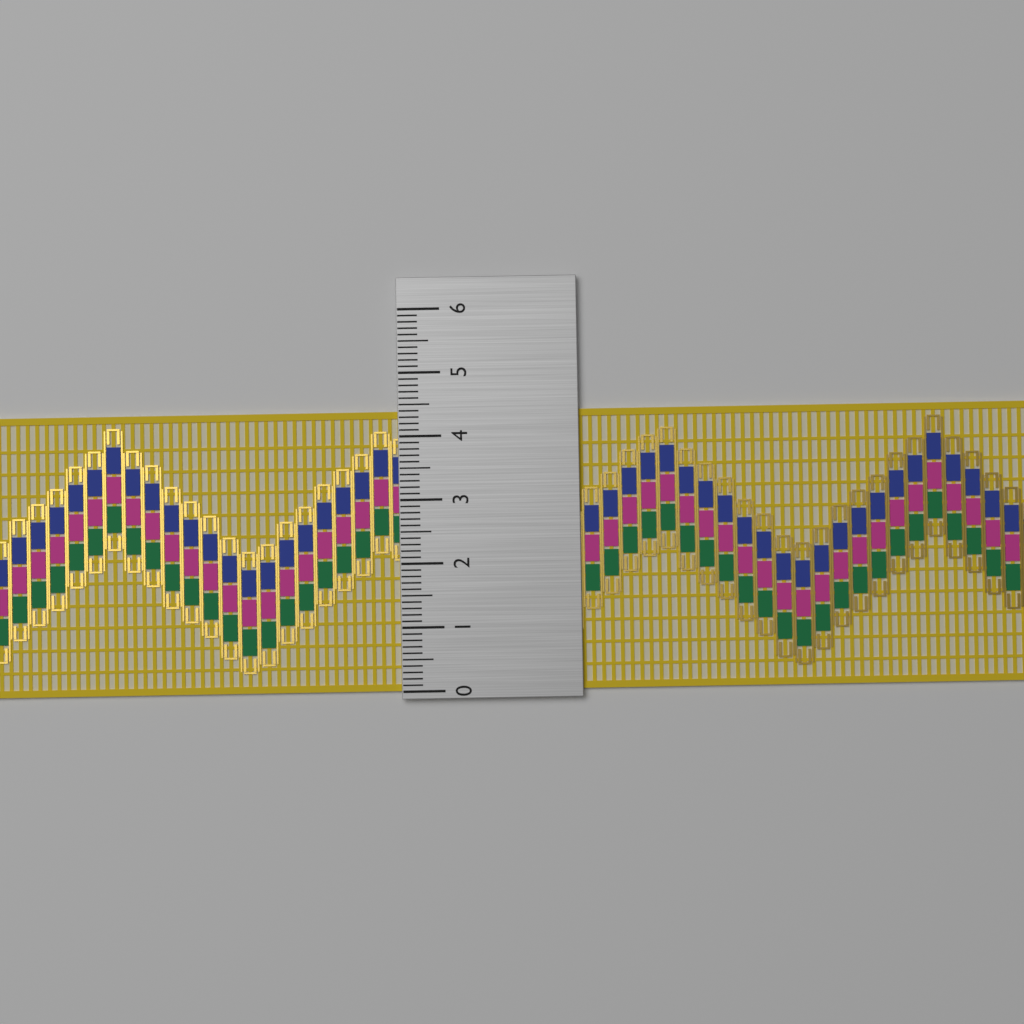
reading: 4.4 (no unit)
